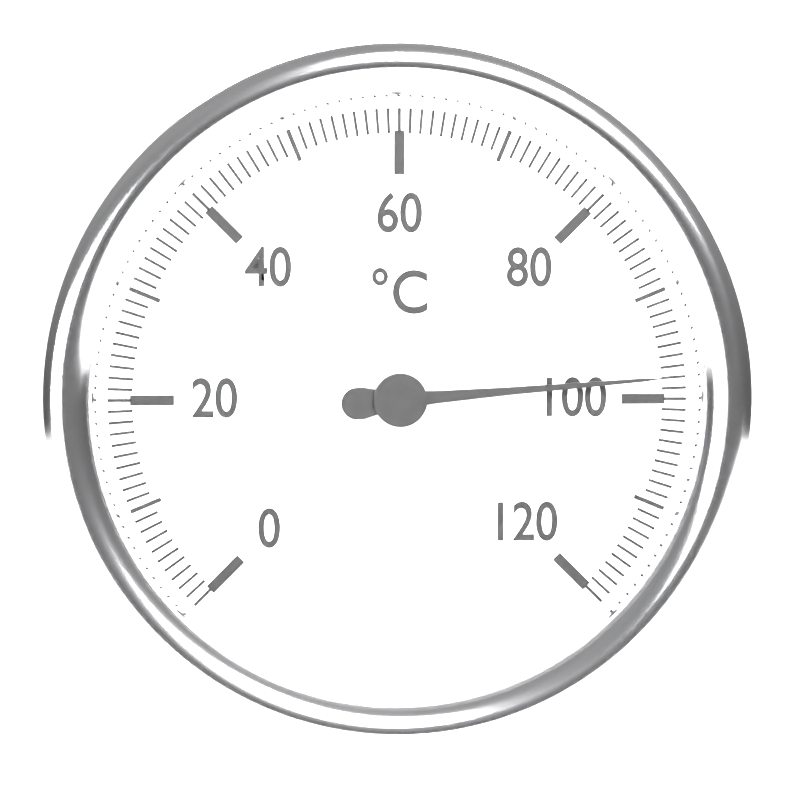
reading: 98 °C
